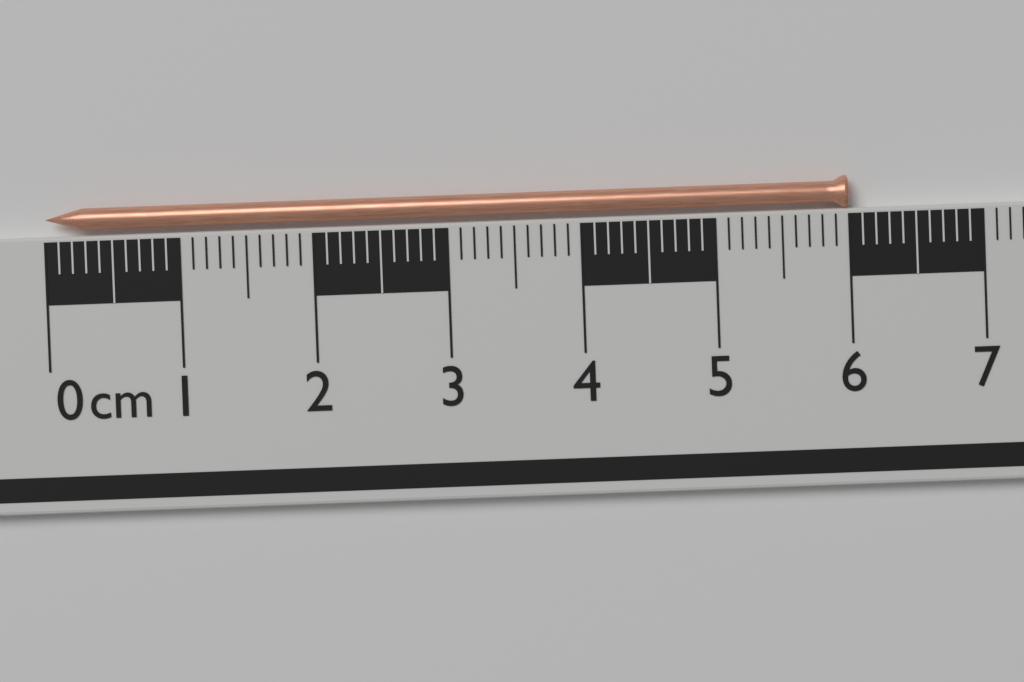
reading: 6.0 cm
